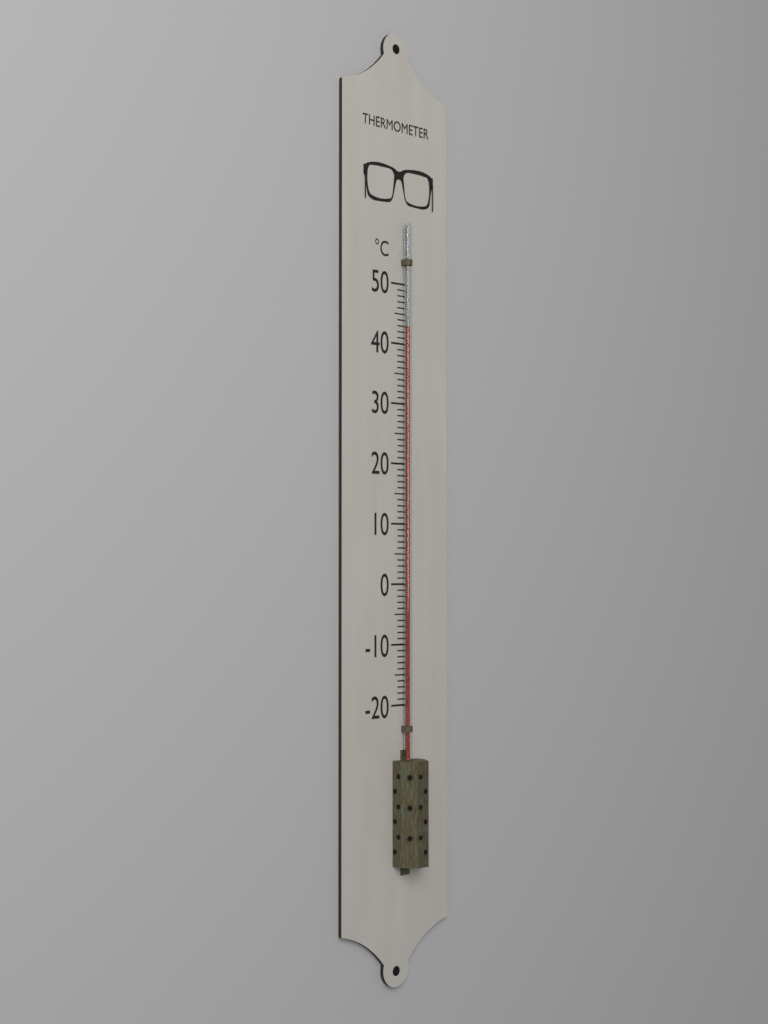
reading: 43 °C
